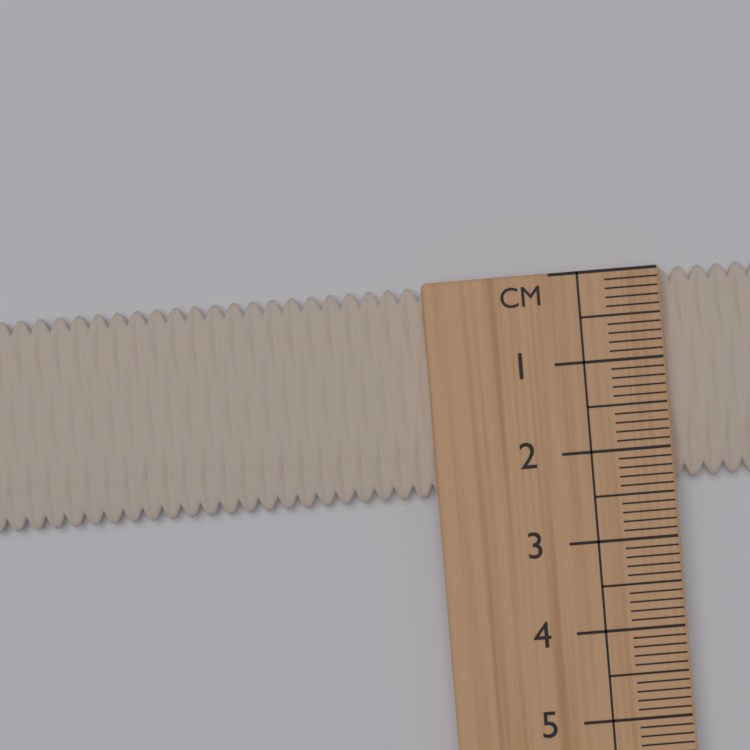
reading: 2.4 cm
